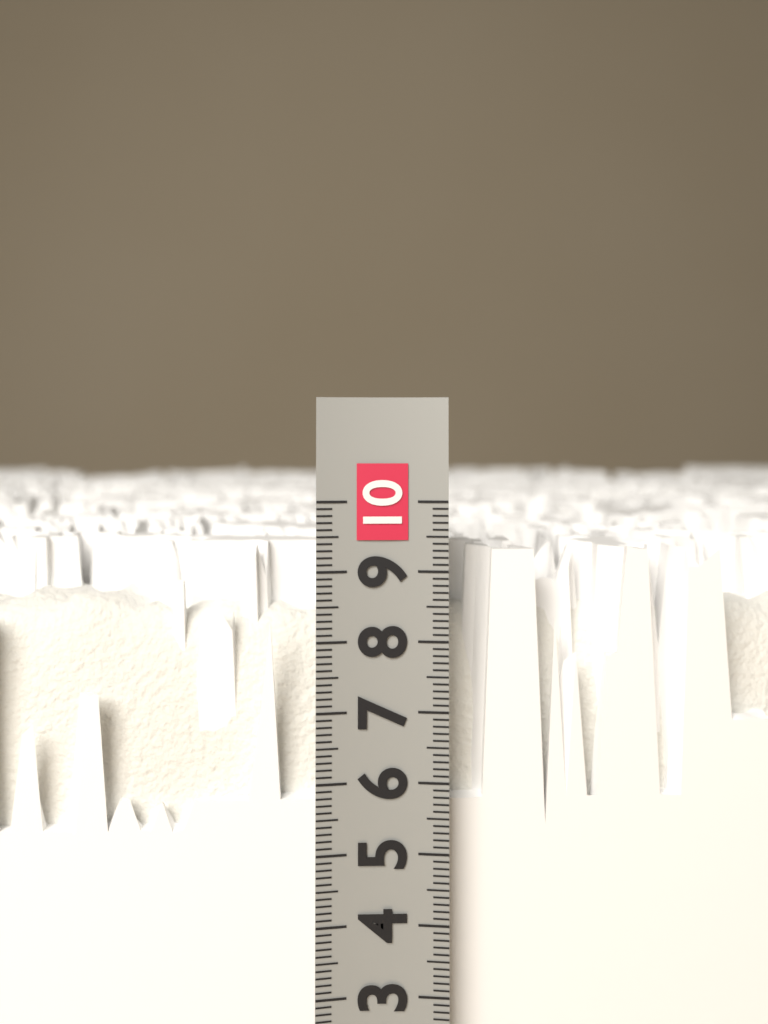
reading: 9.3 (no unit)
